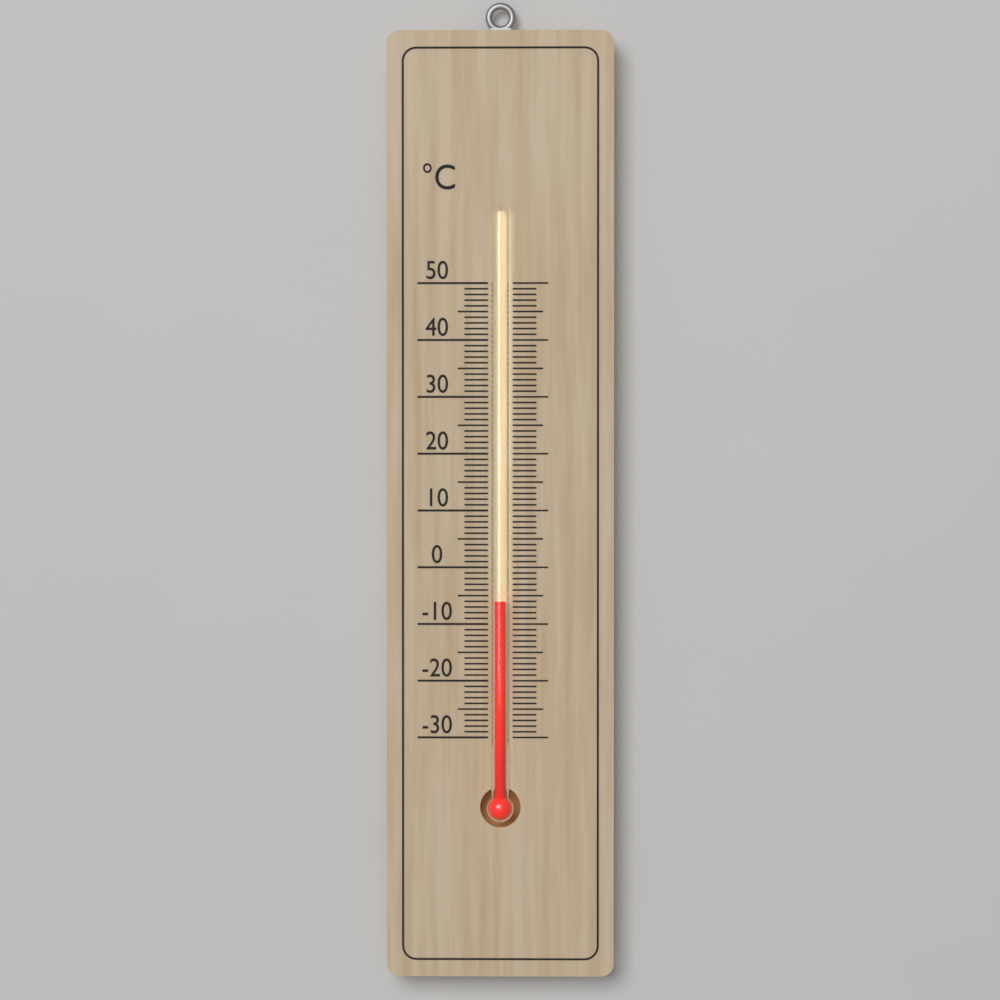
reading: -6 °C
